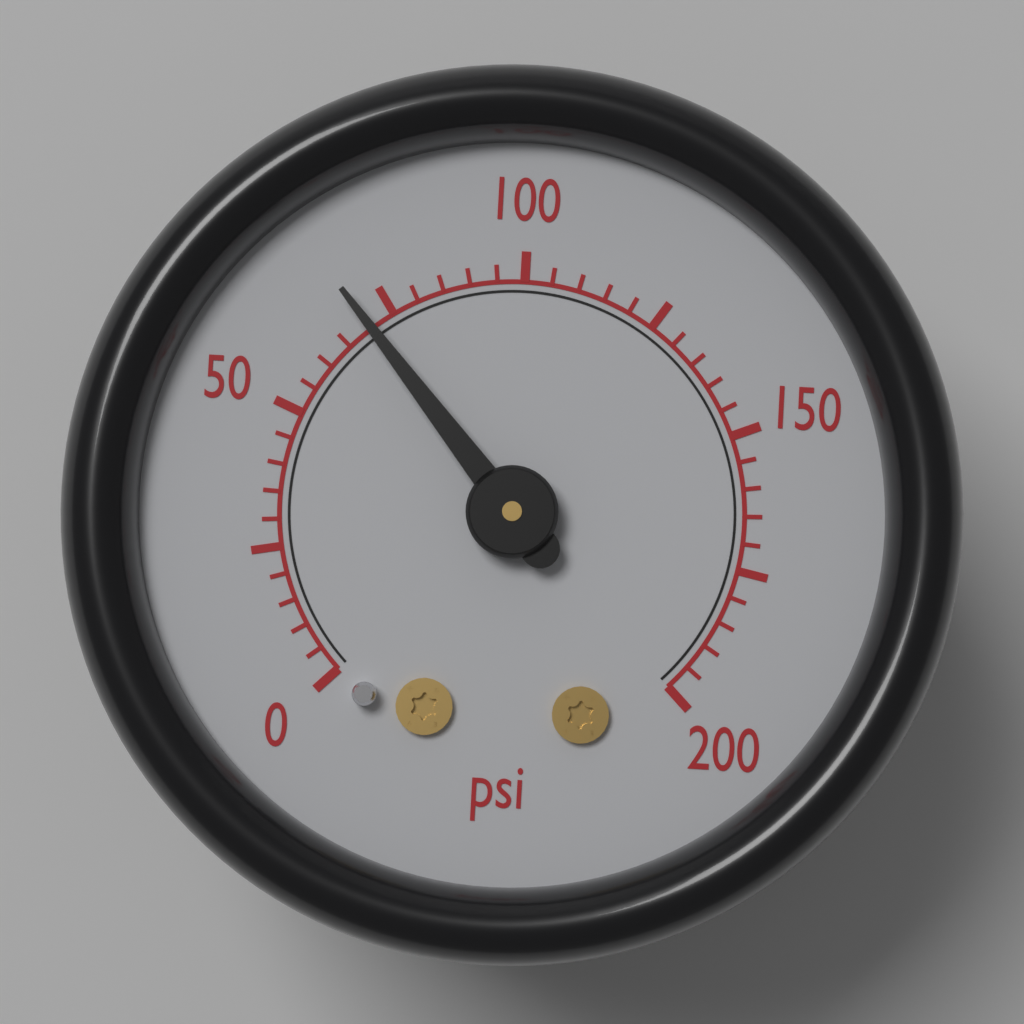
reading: 70 psi
